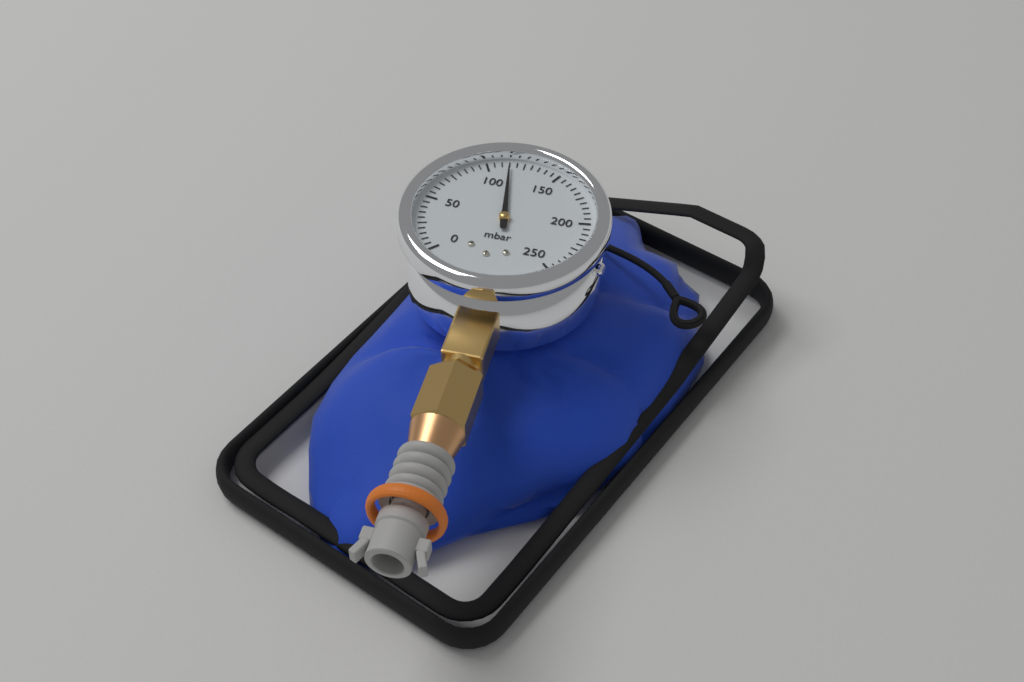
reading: 115 mbar
